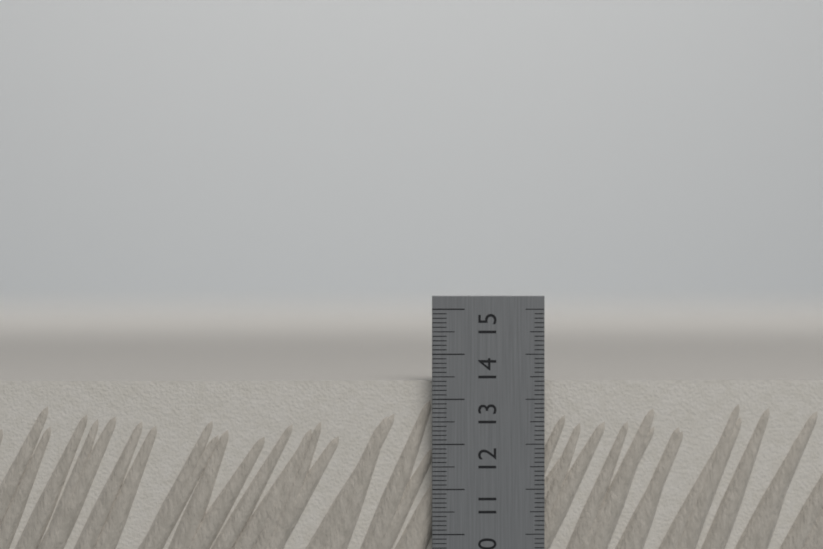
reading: 13.4 cm
